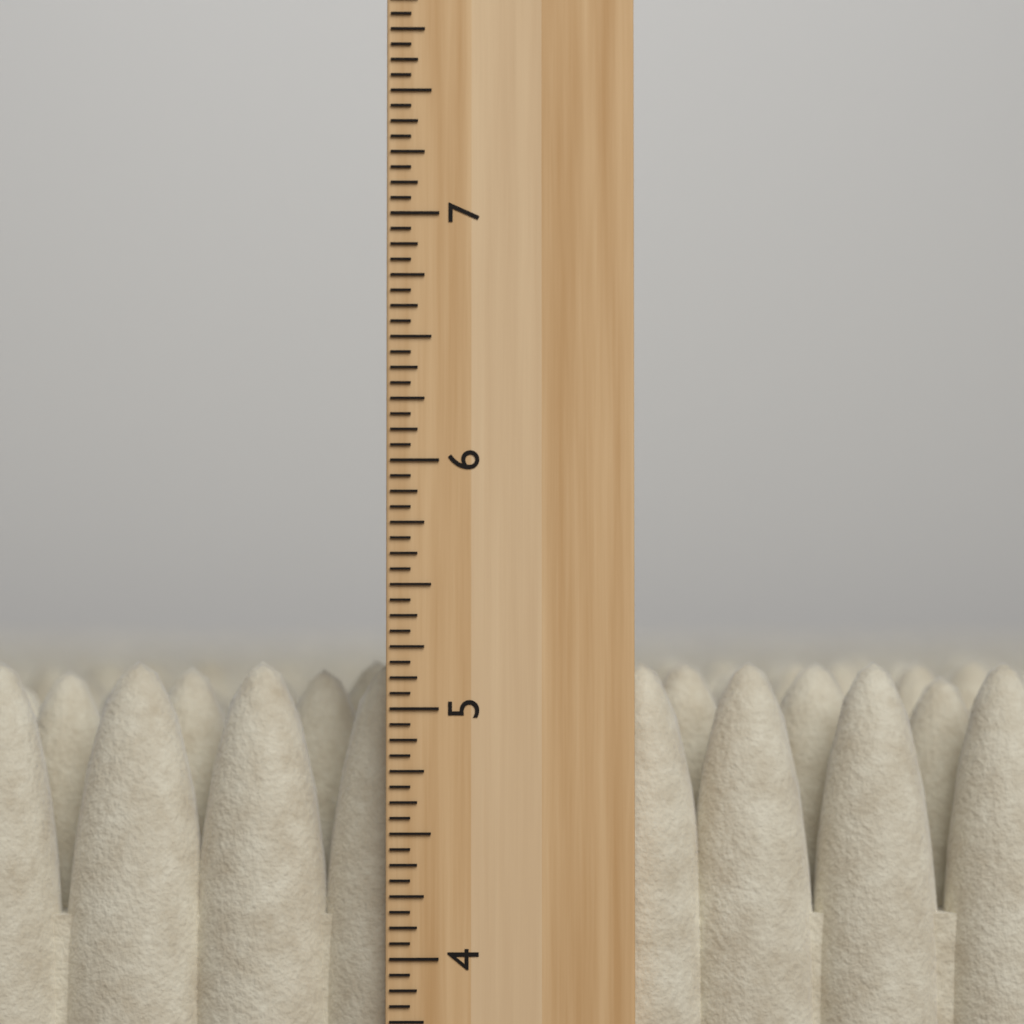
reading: 5.1875 inch
